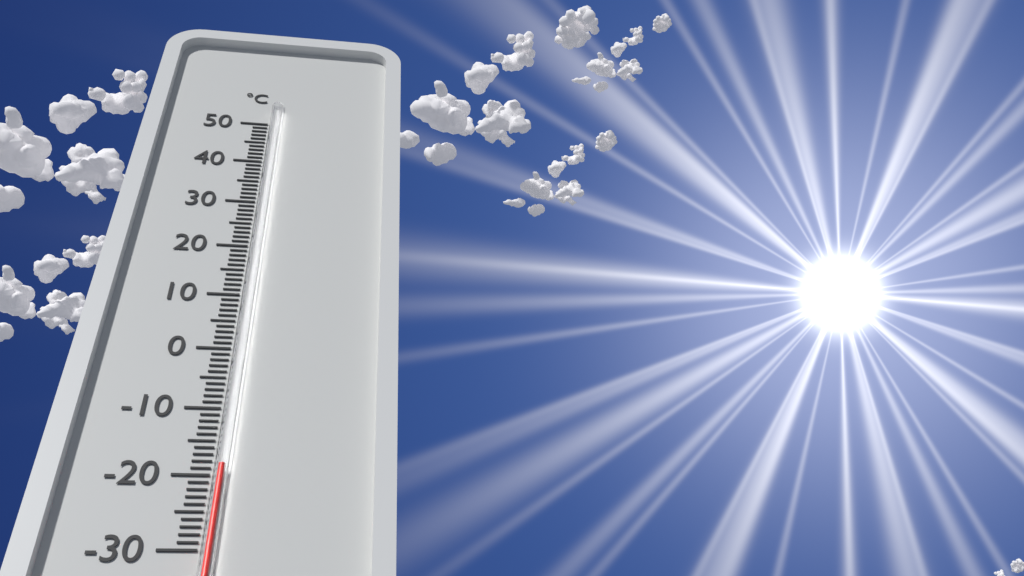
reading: -19 °C
